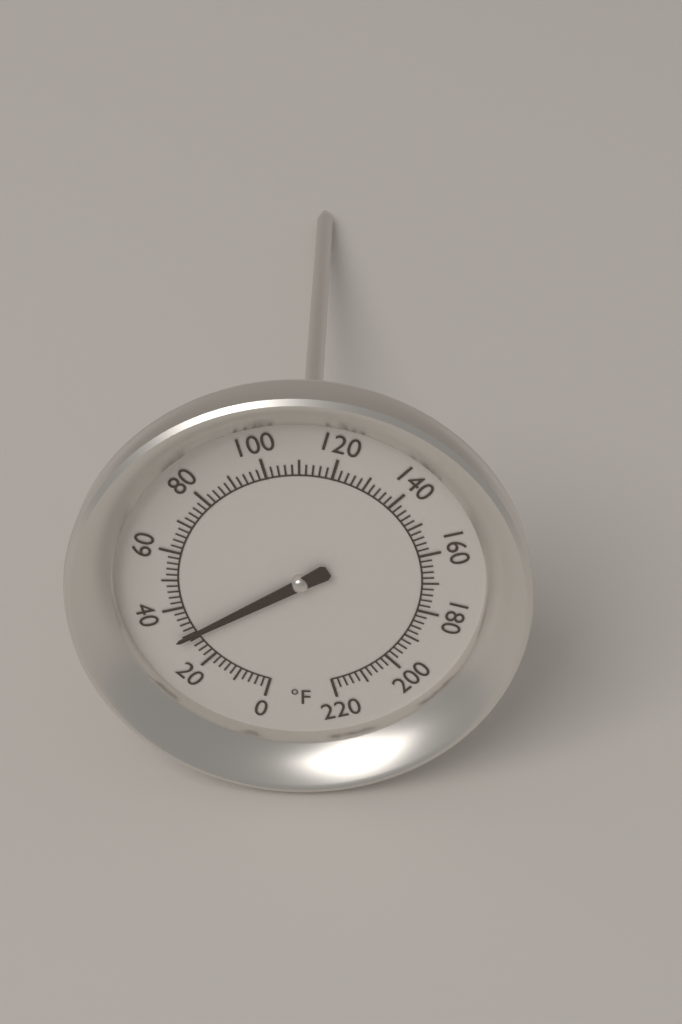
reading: 30 °F
